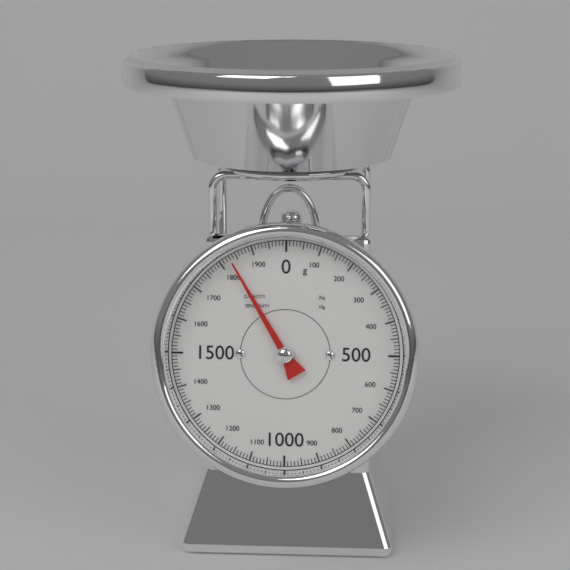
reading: 1830 g
